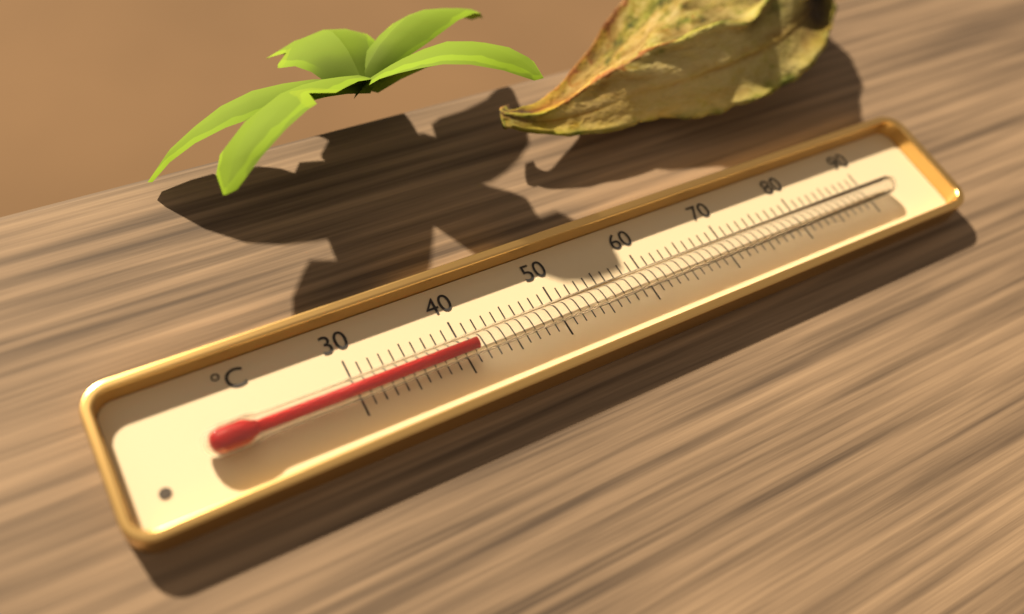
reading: 41 °C
